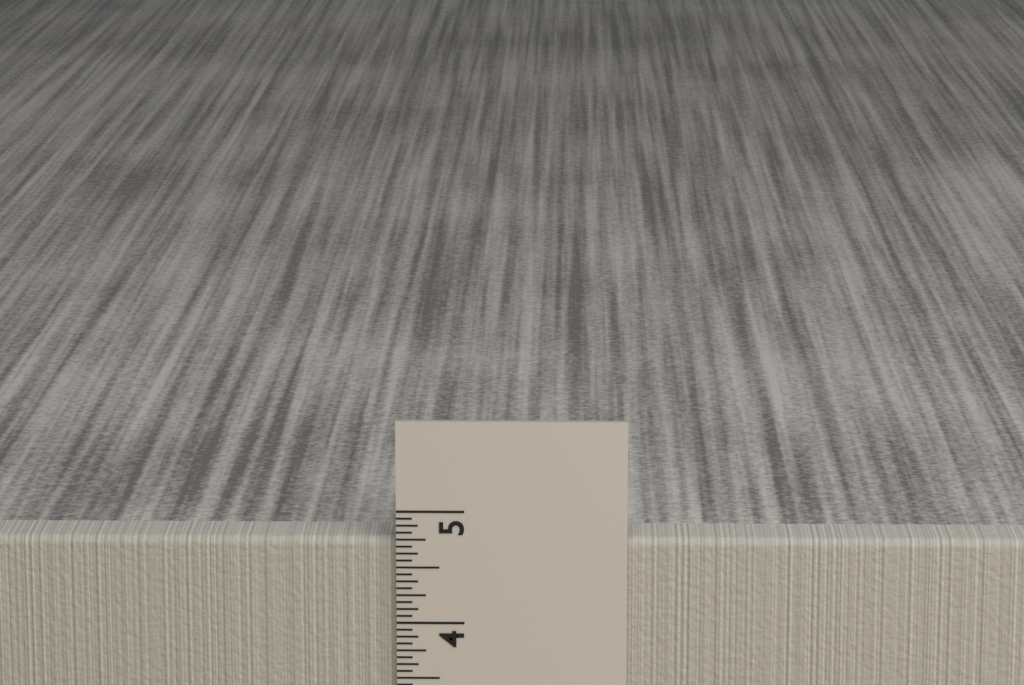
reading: 4.7500 in
